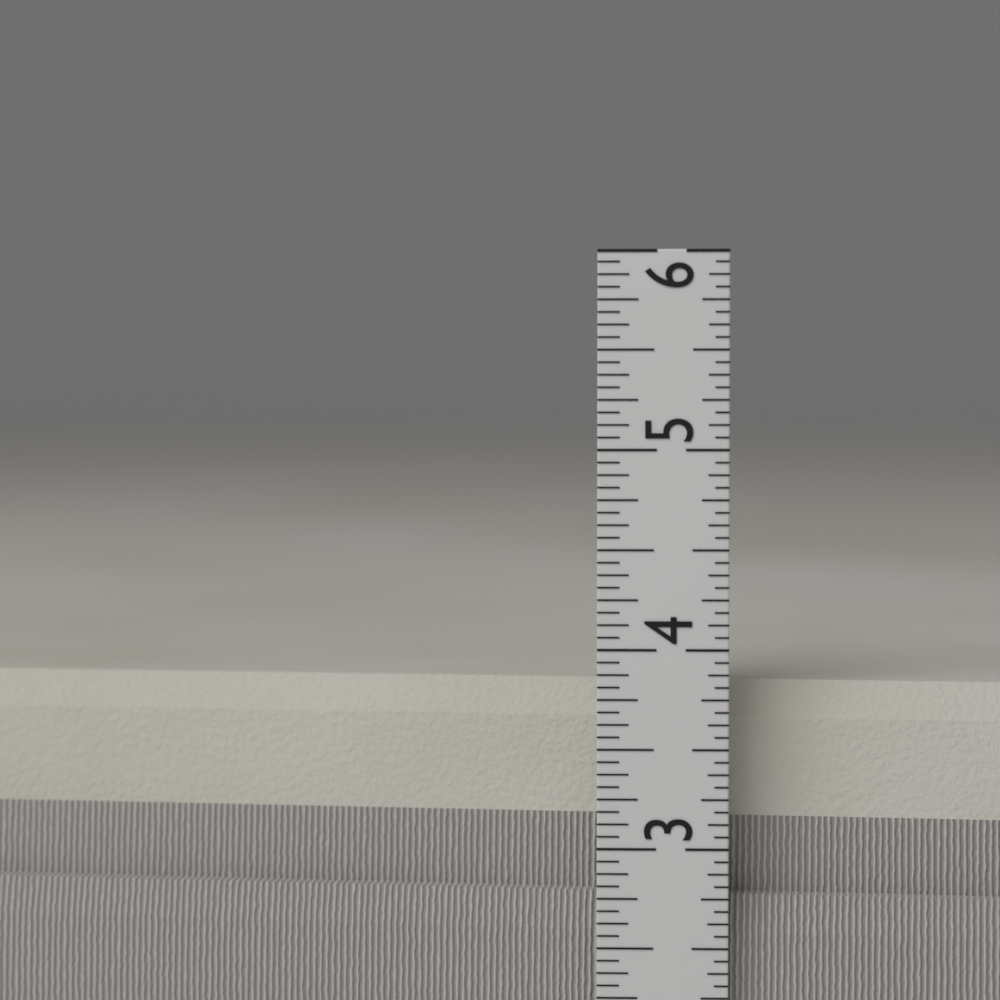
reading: 3.8125 in
